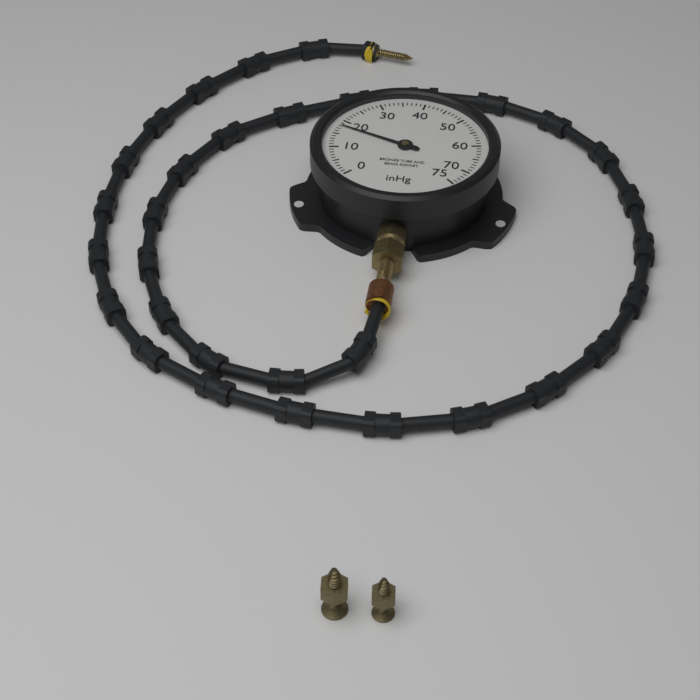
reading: 18 inHg
